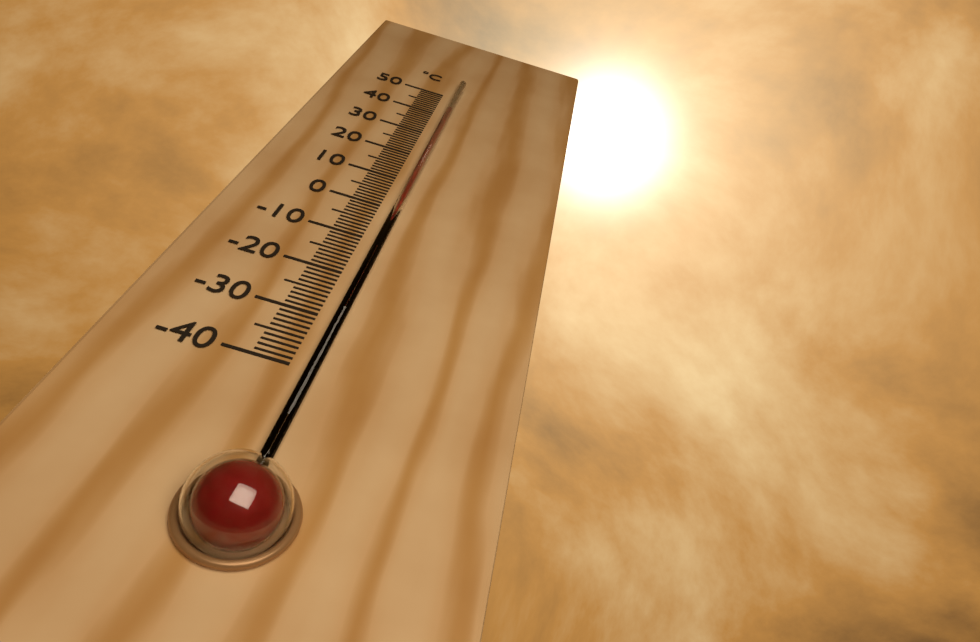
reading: 42 °C
